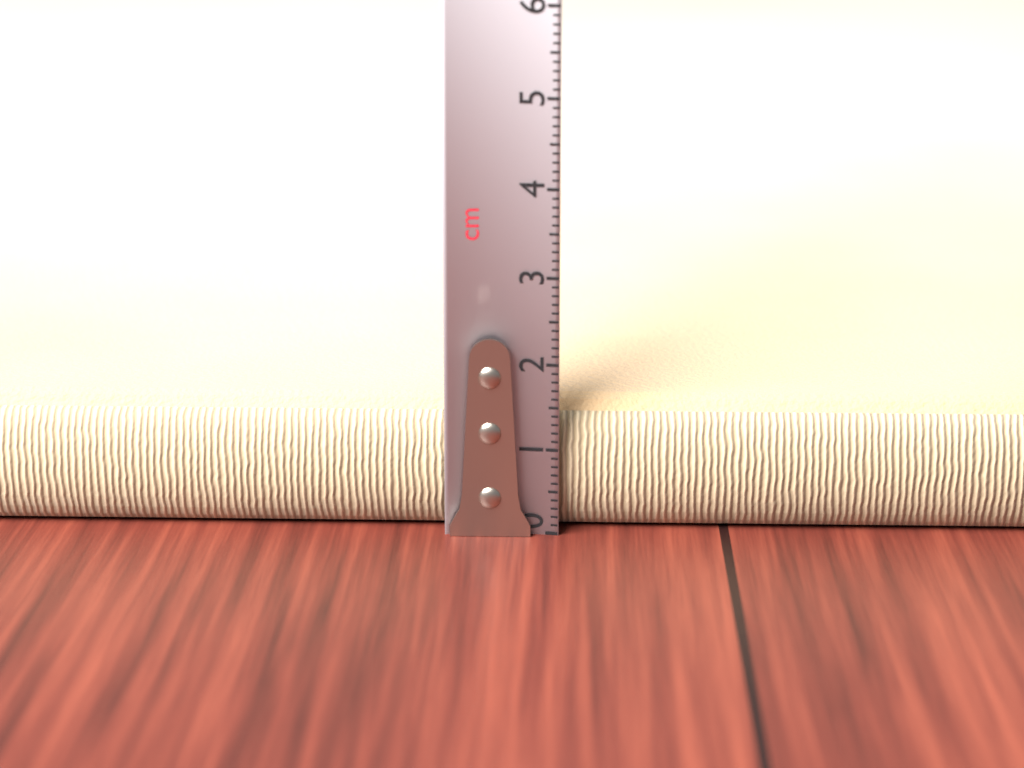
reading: 1.5 cm
